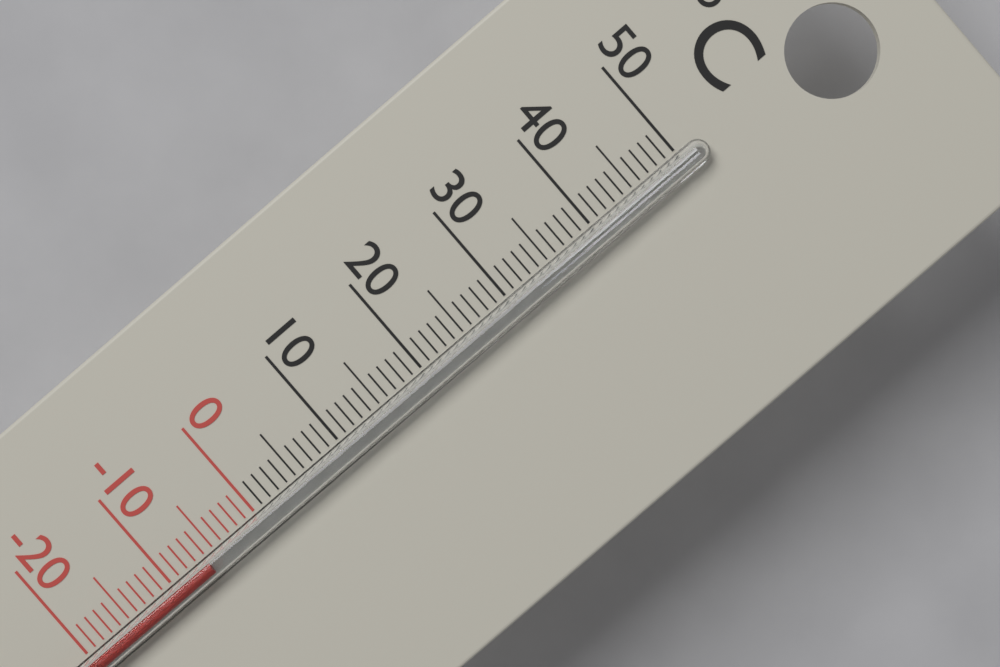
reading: -6 °C
